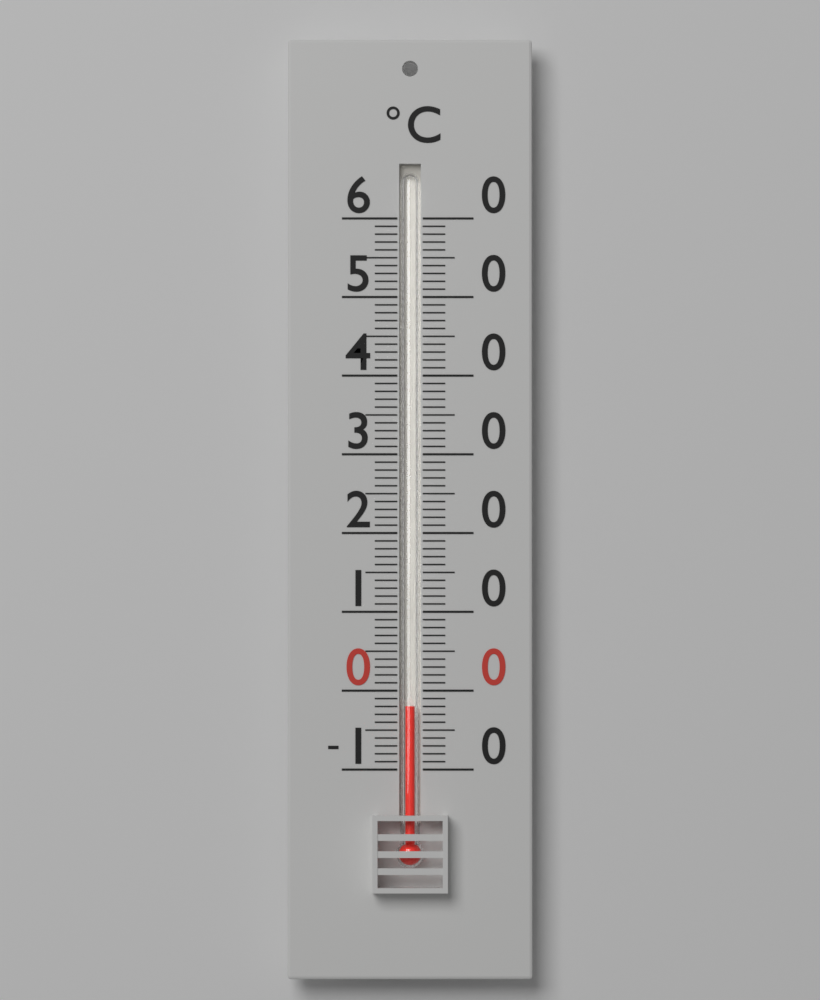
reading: -2 °C
